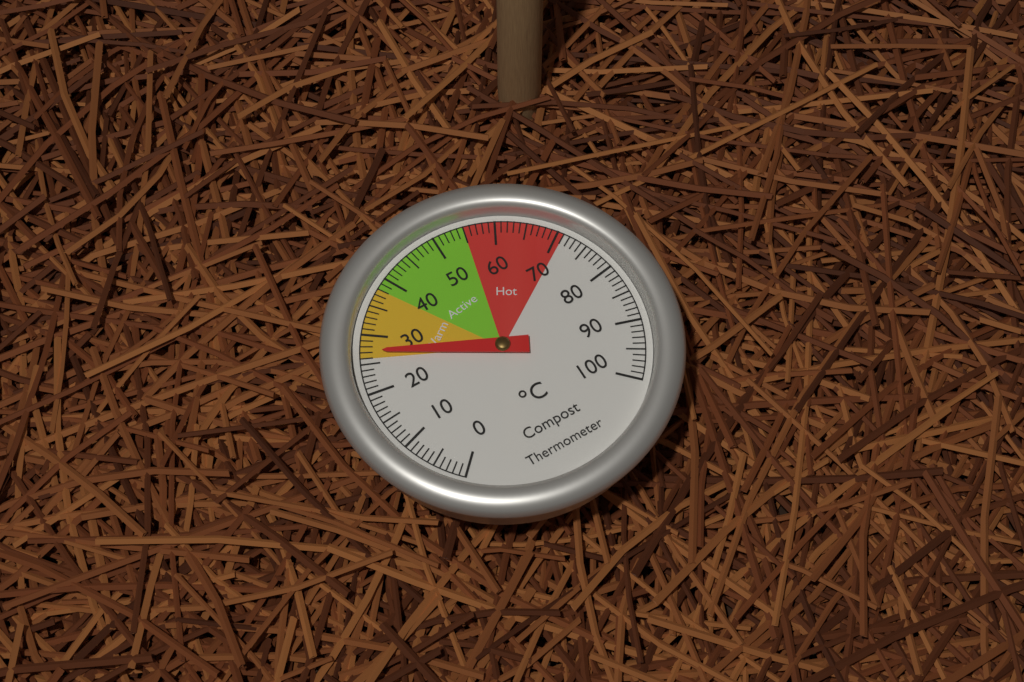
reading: 27 °C
